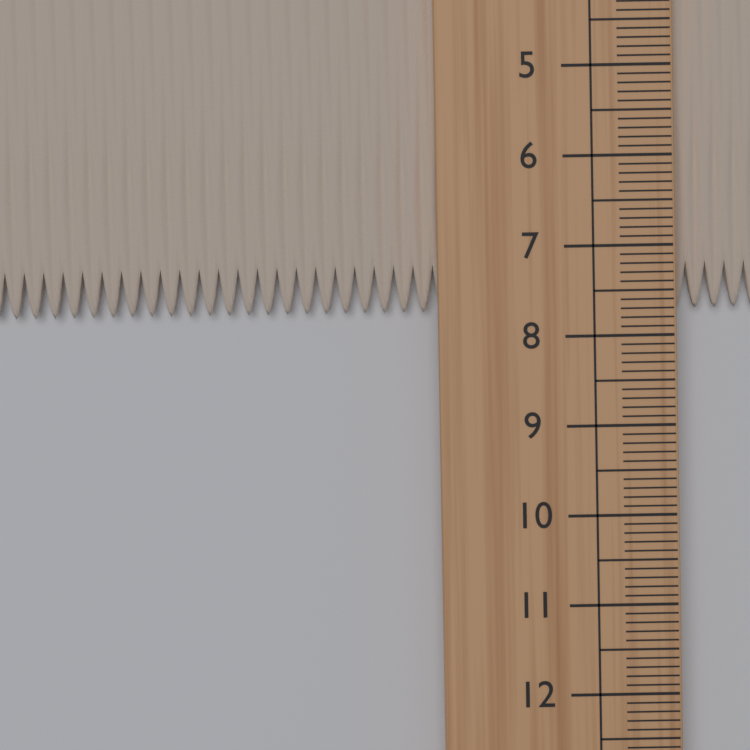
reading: 7.7 cm
